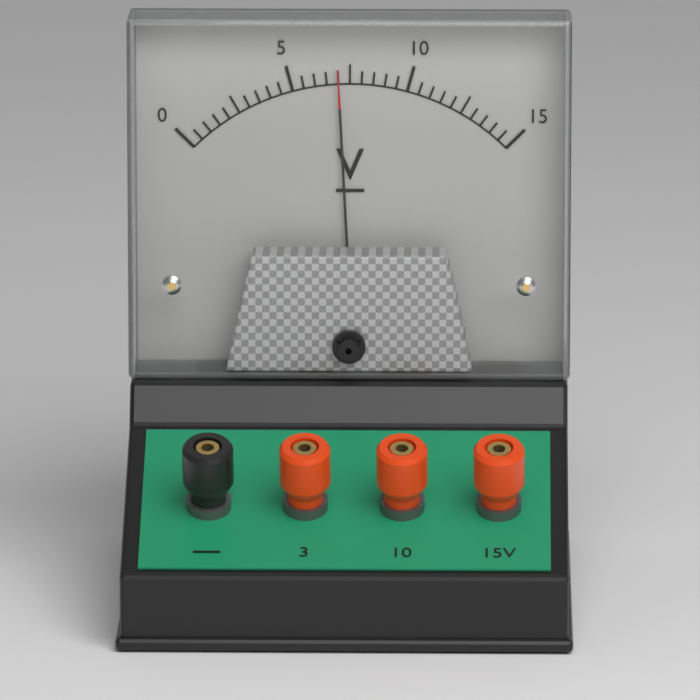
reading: 7.0 V
